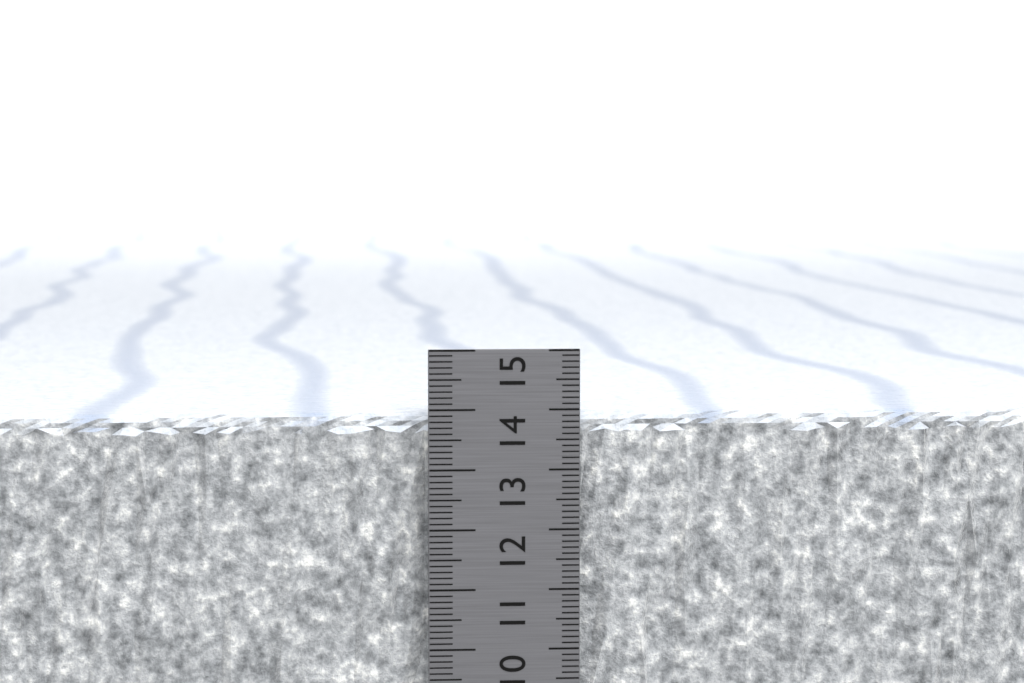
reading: 13.9 cm
